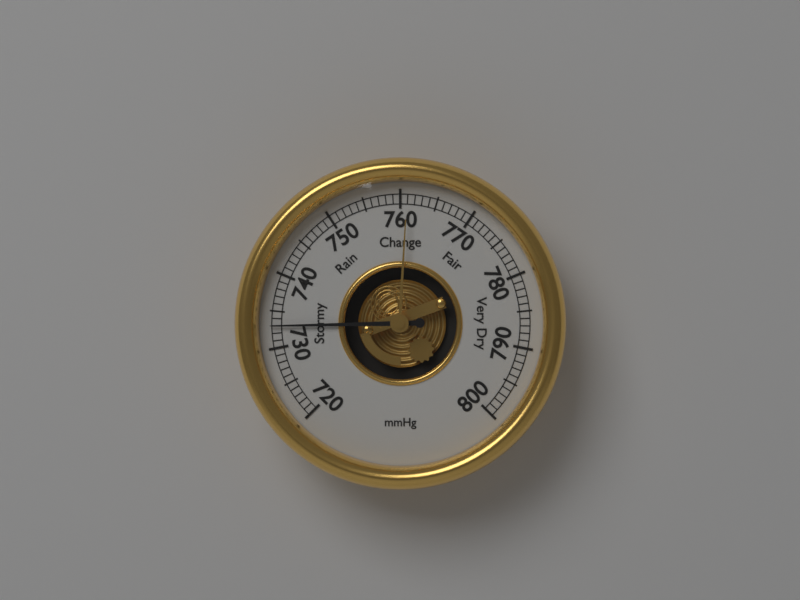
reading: 733 mmHg
